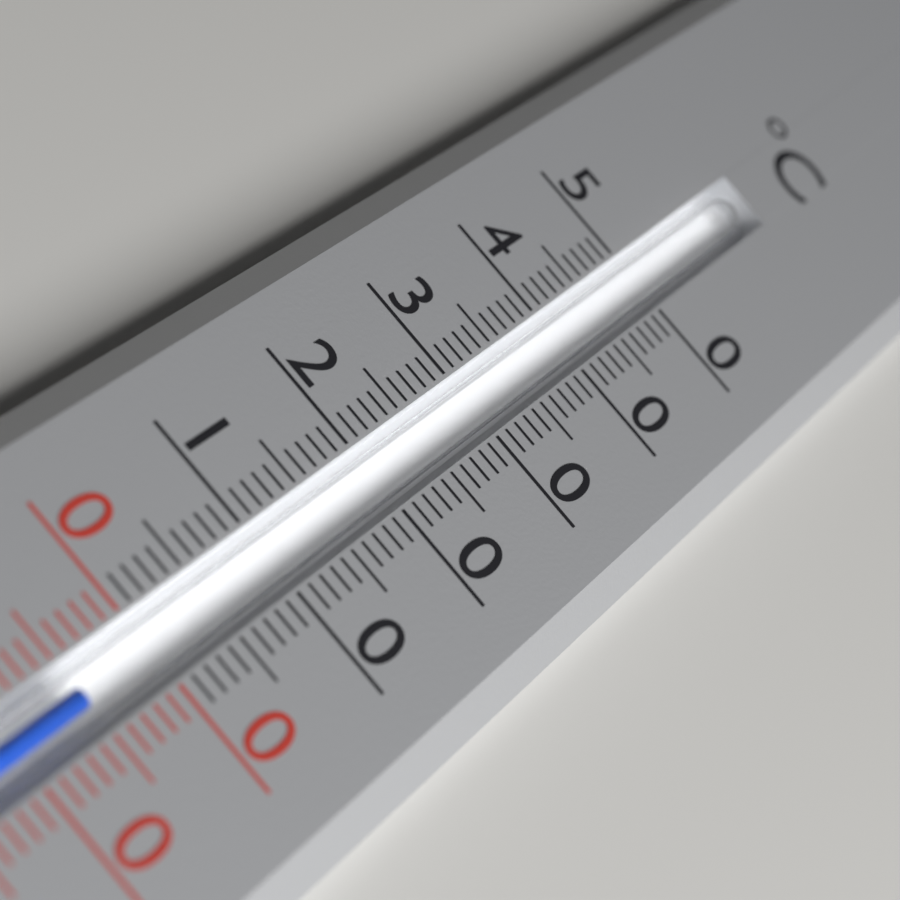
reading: -5 °C
